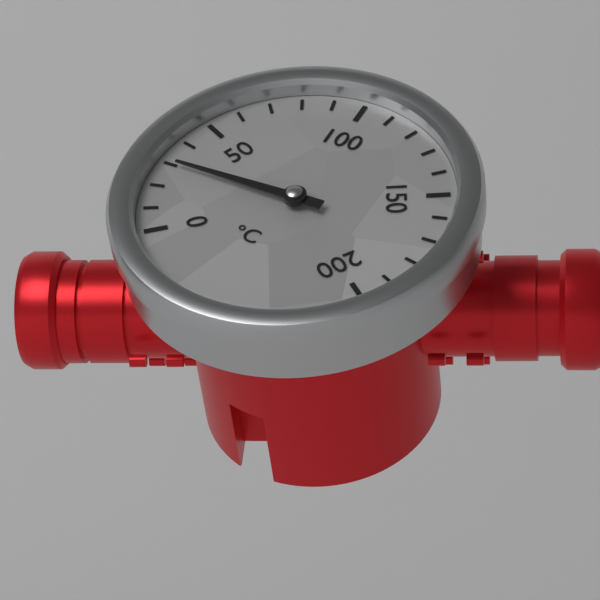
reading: 30 °C
